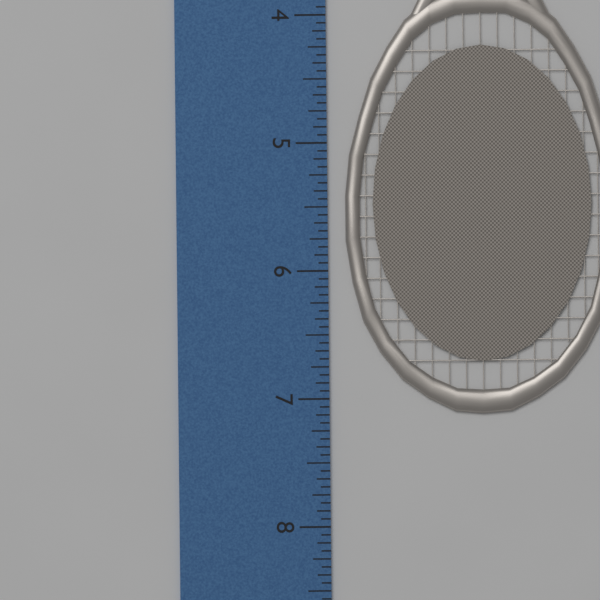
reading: 7.1250 inch
